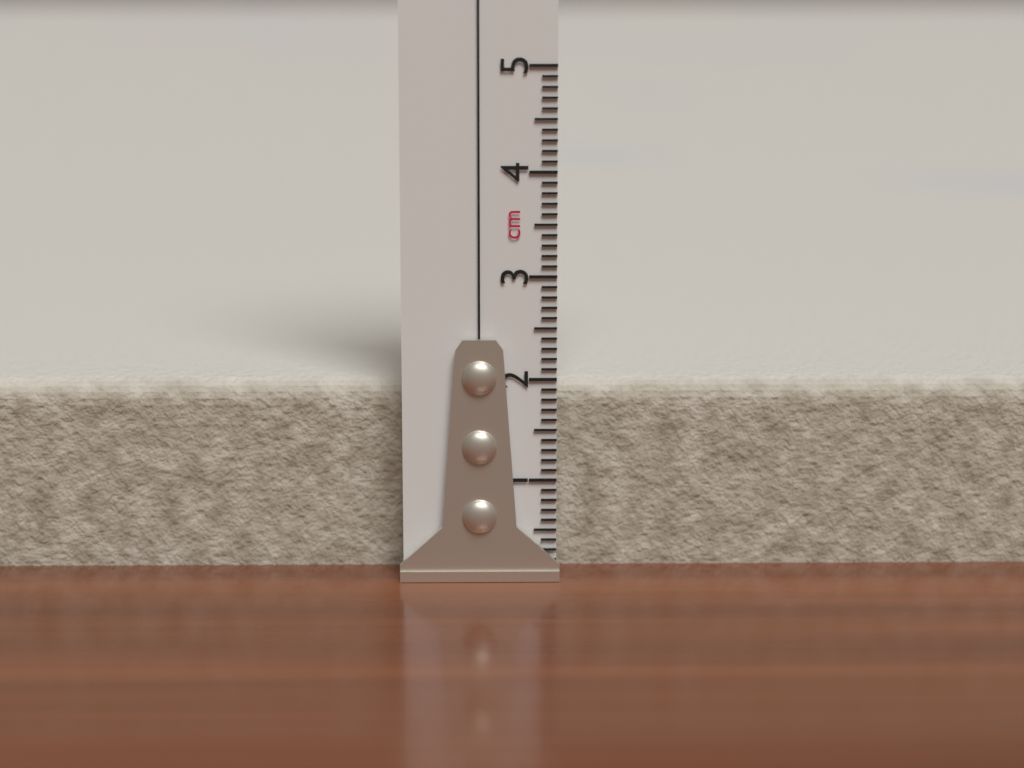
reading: 1.9 cm
